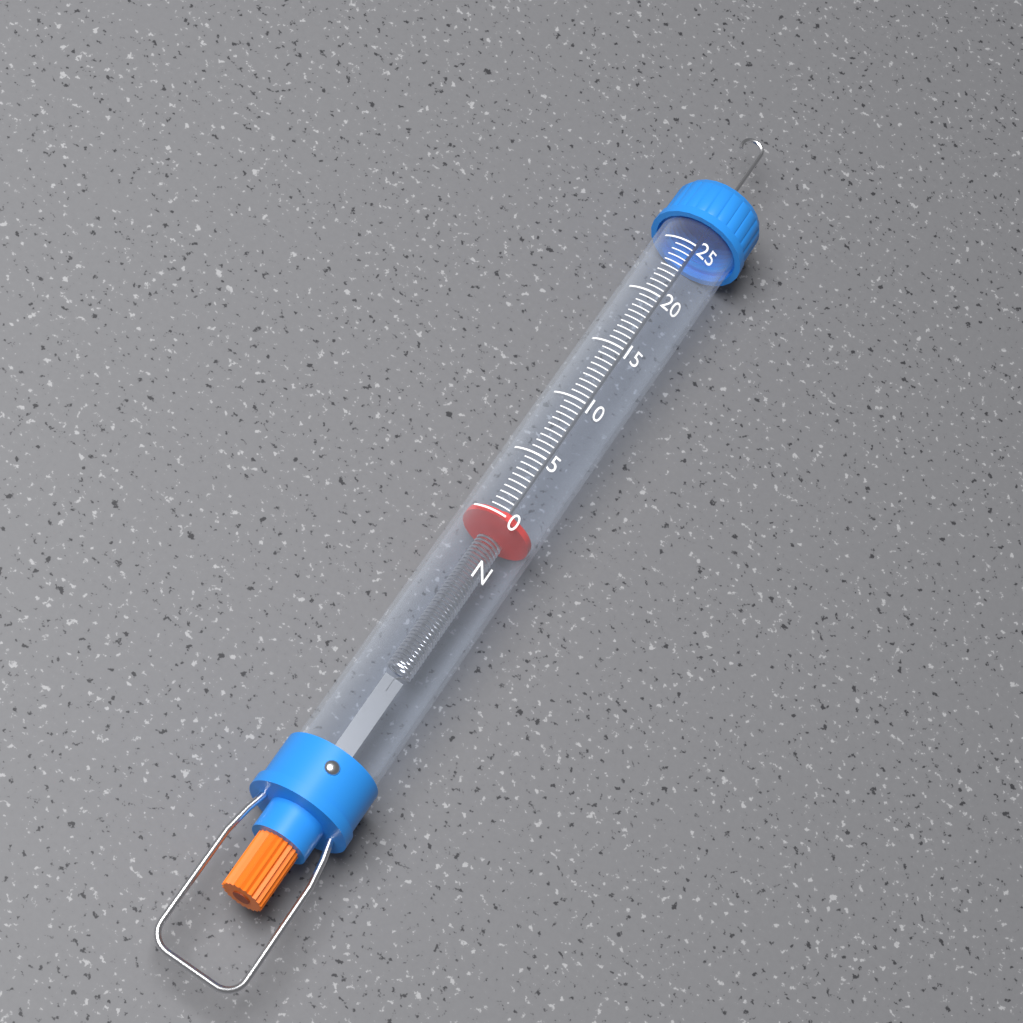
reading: 0.0 N
